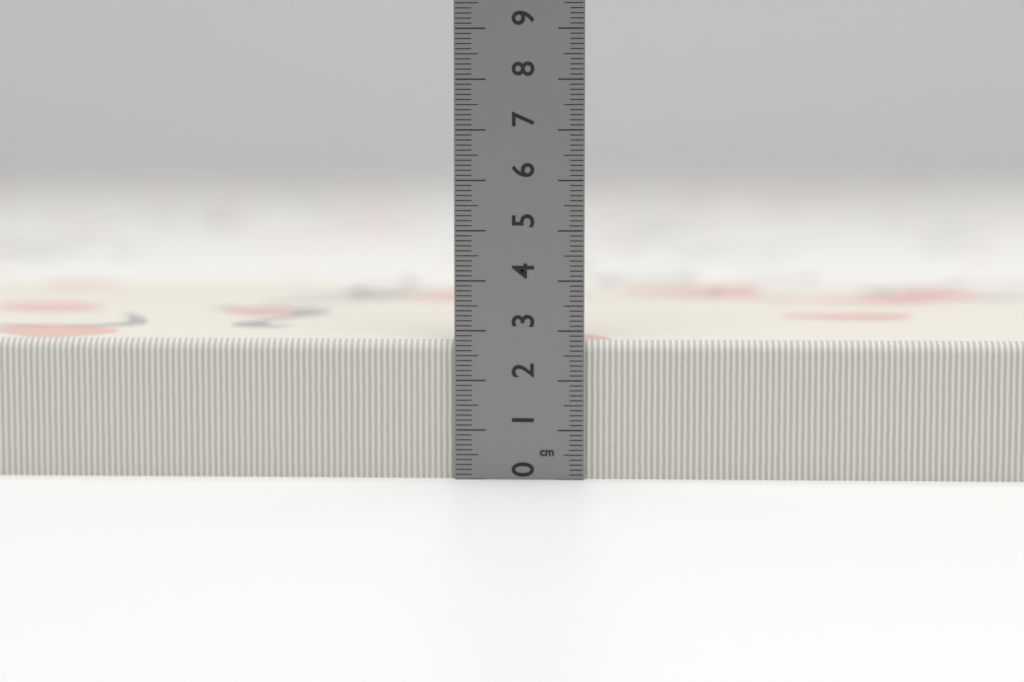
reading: 2.8 cm
